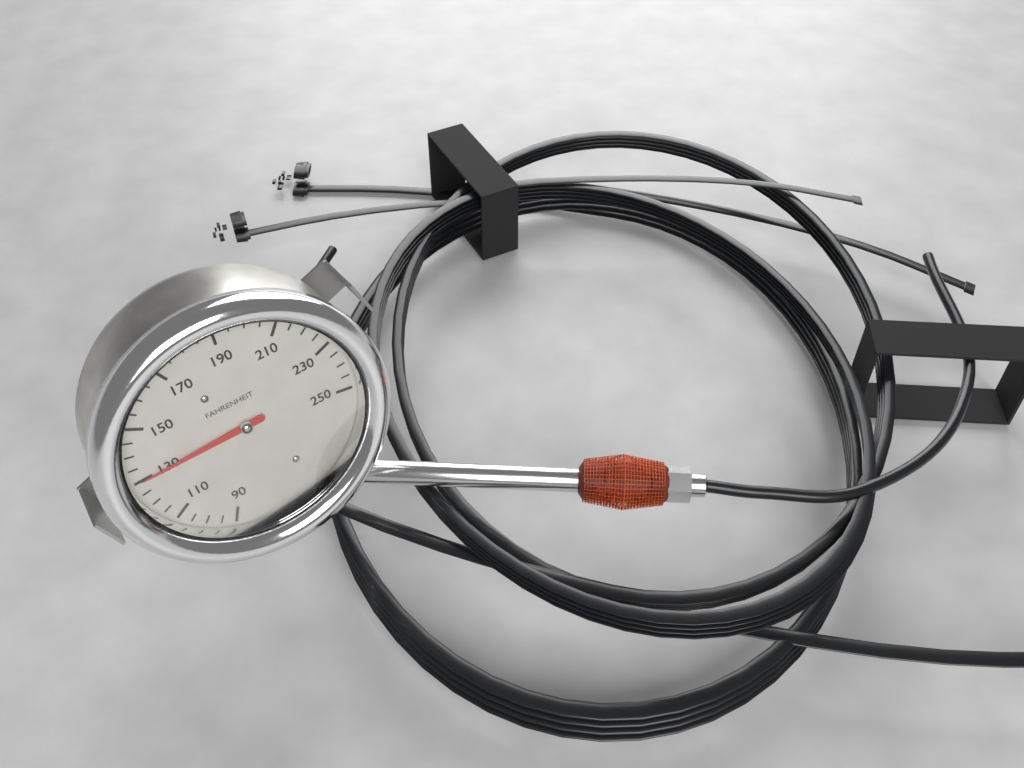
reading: 130 °F
